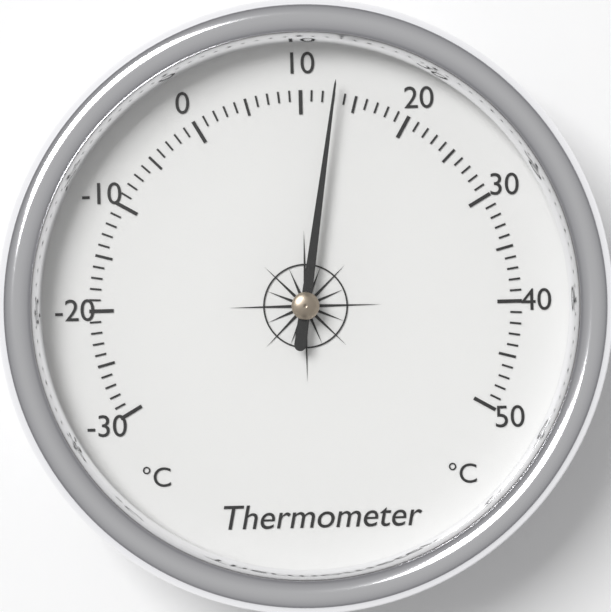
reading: 13 °C
